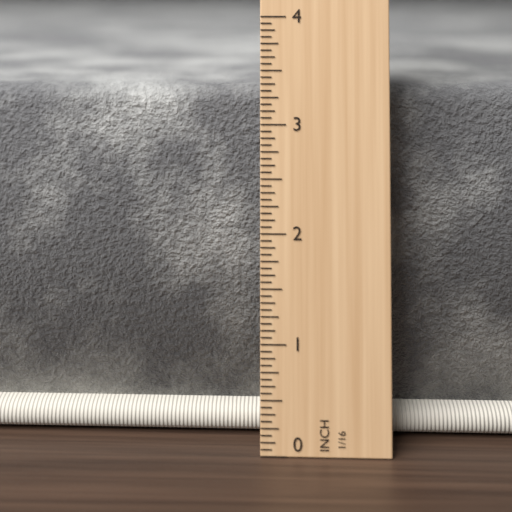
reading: 3.3125 in
